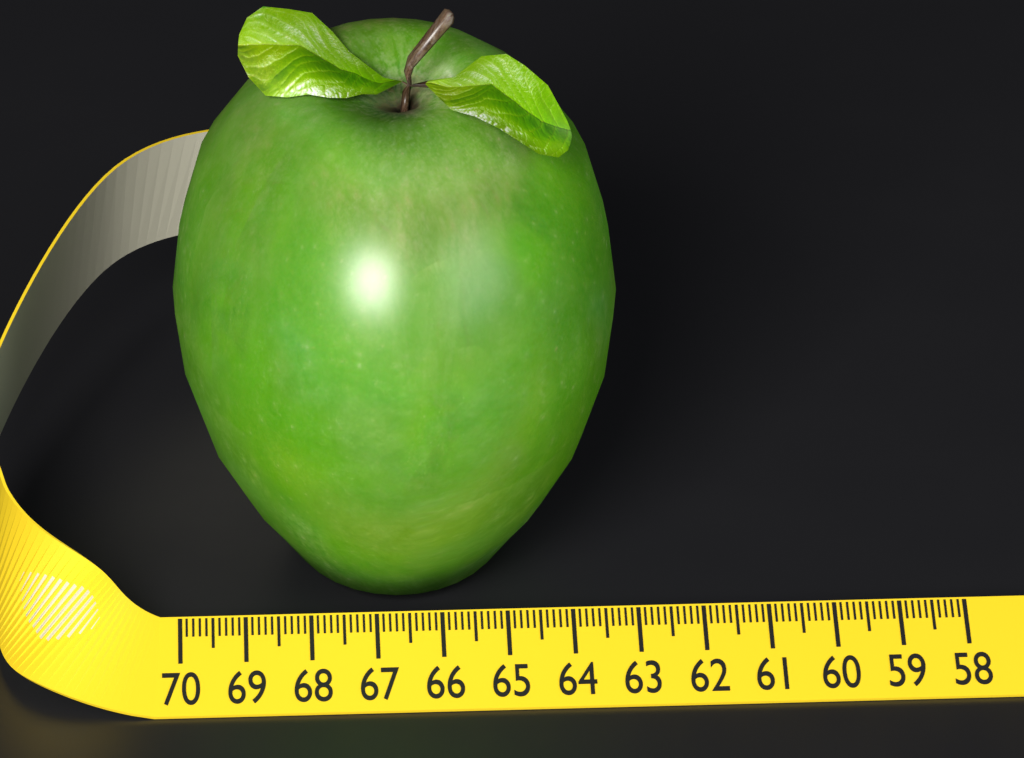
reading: 63.2 (no unit)
